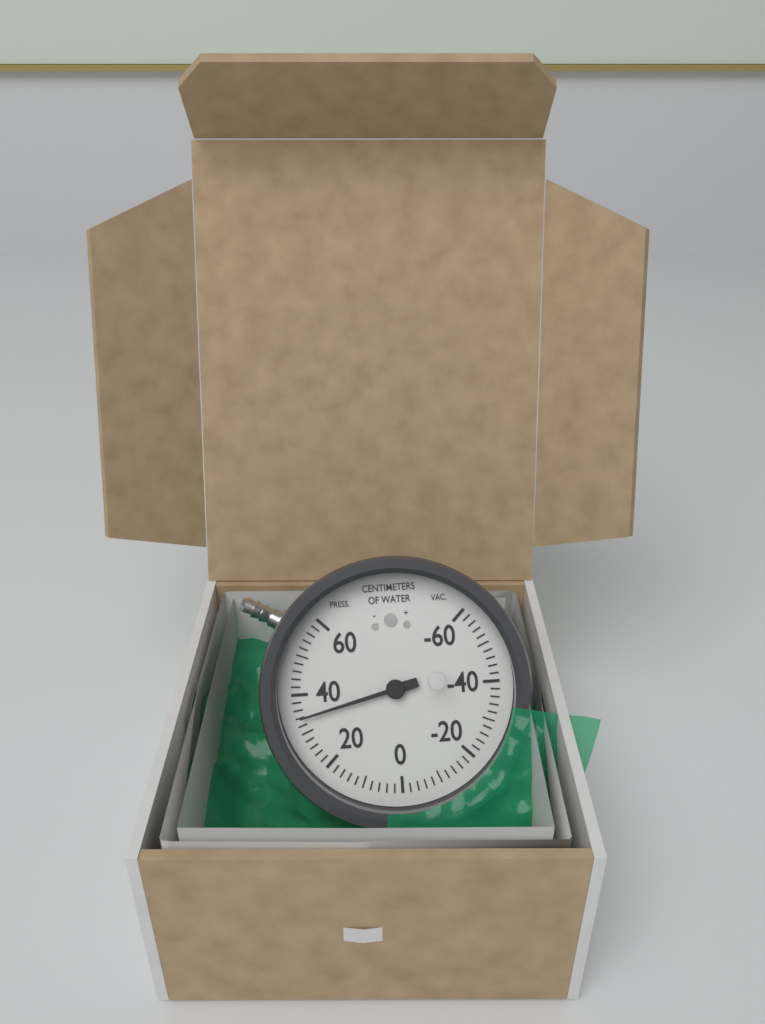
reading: 34 cmH2O
